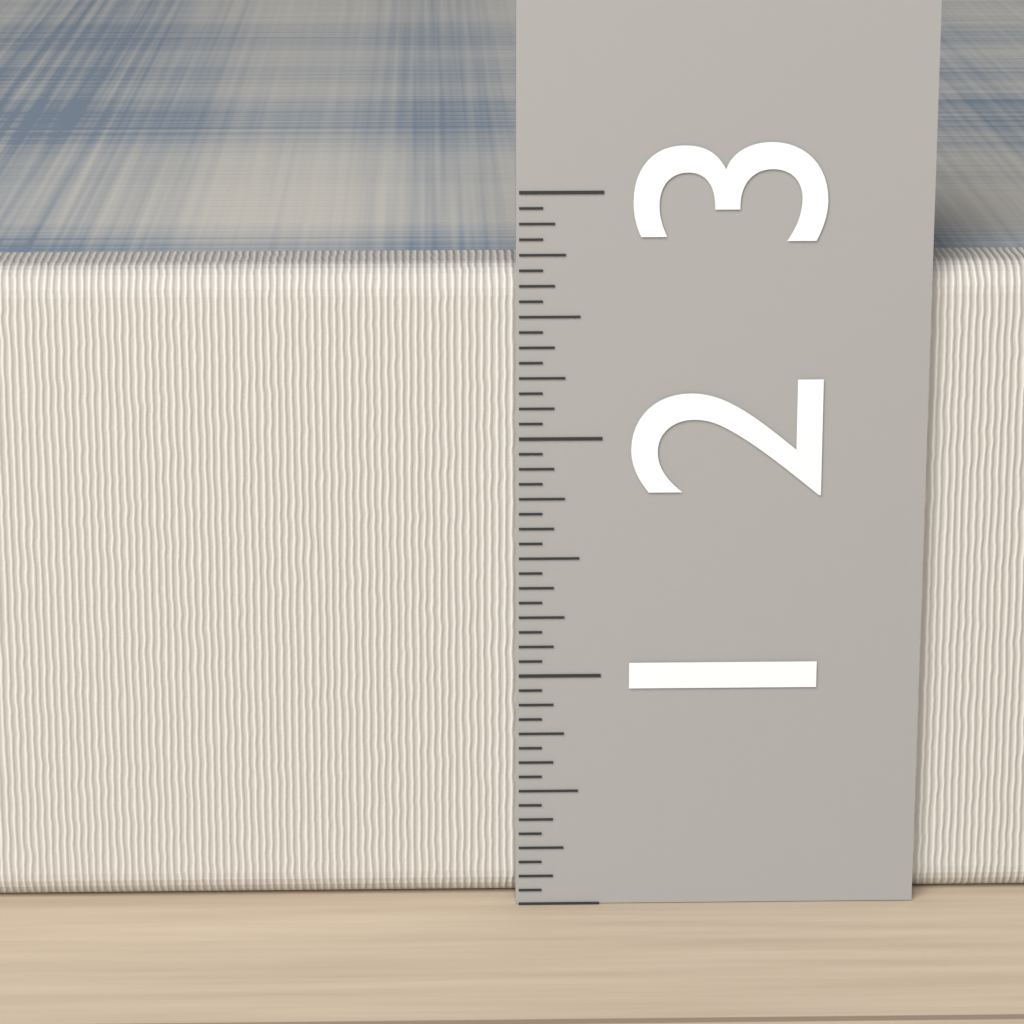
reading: 2.6875 (no unit)
